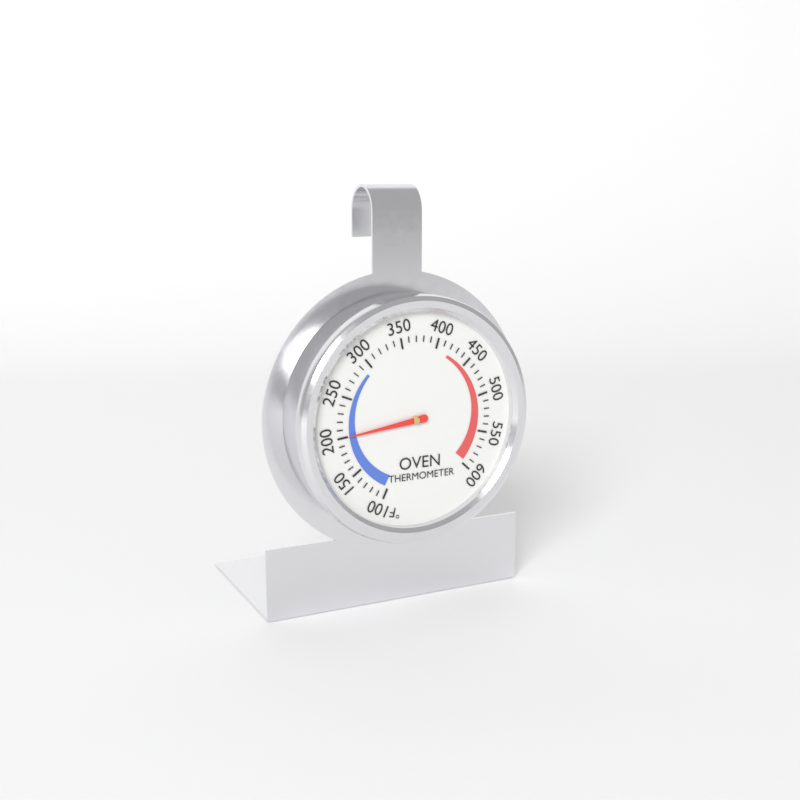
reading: 200 °F
